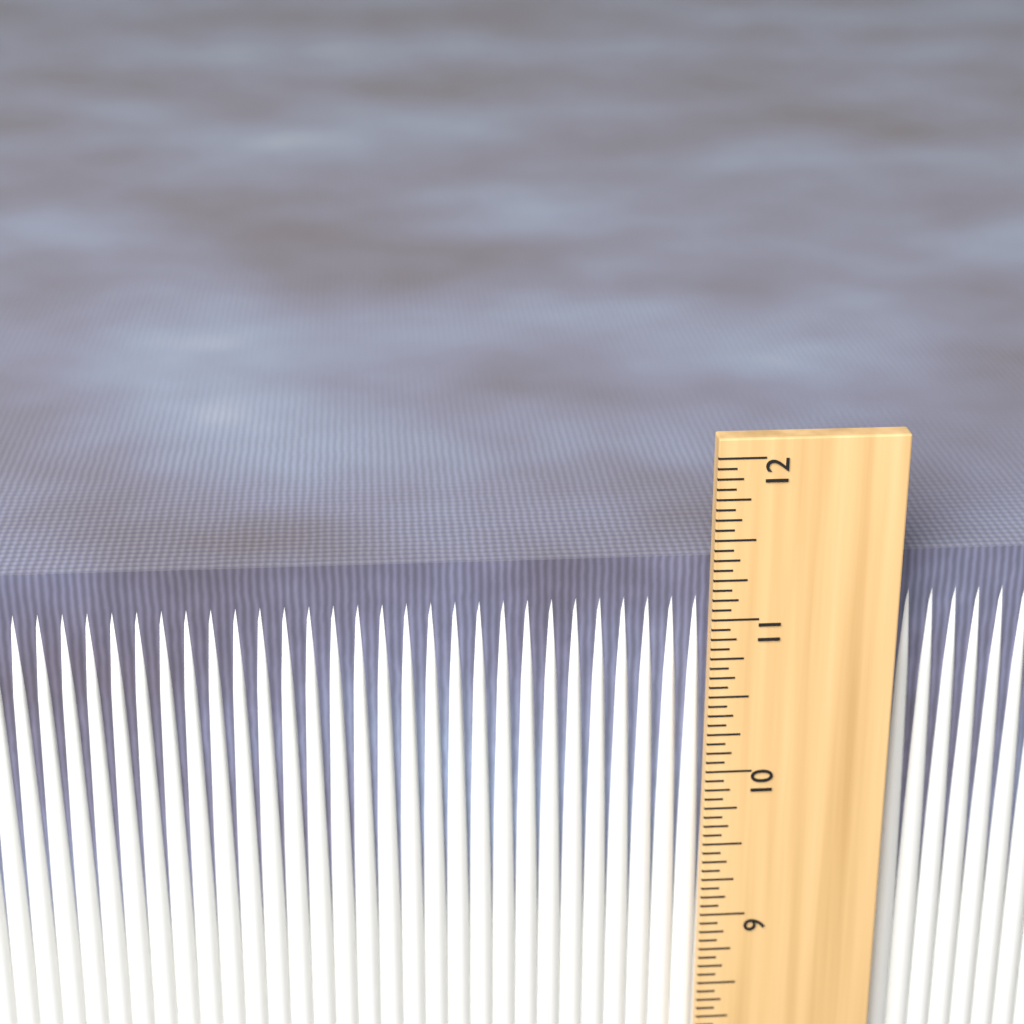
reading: 11.3125 in
